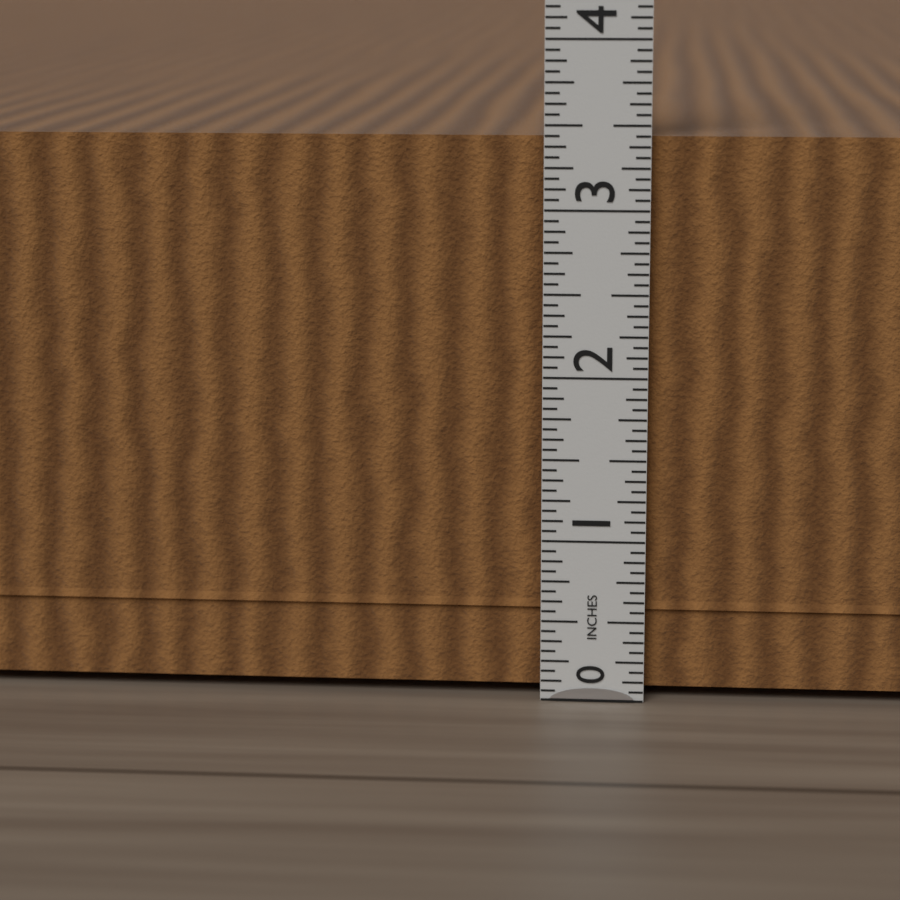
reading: 3.5000 in
